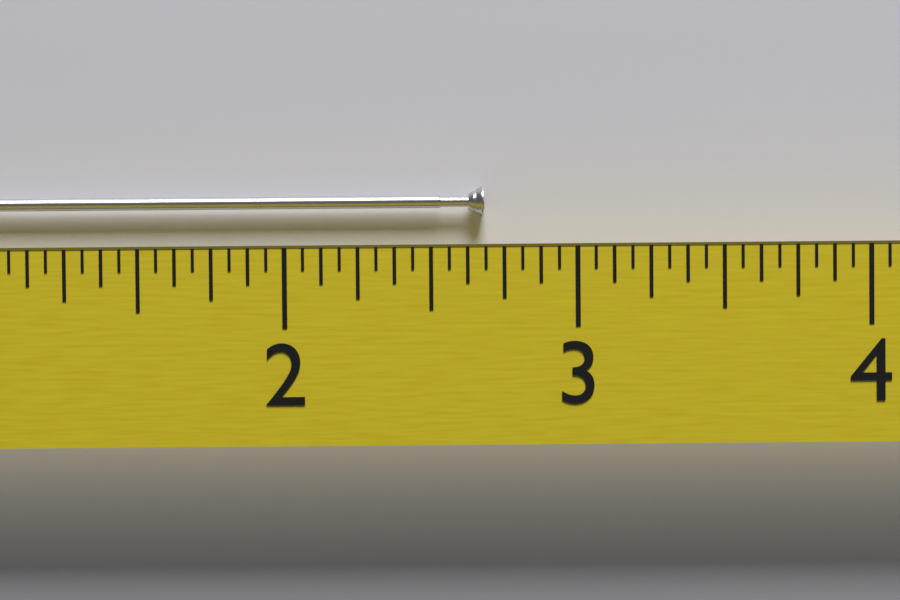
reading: 2.6875 (no unit)
